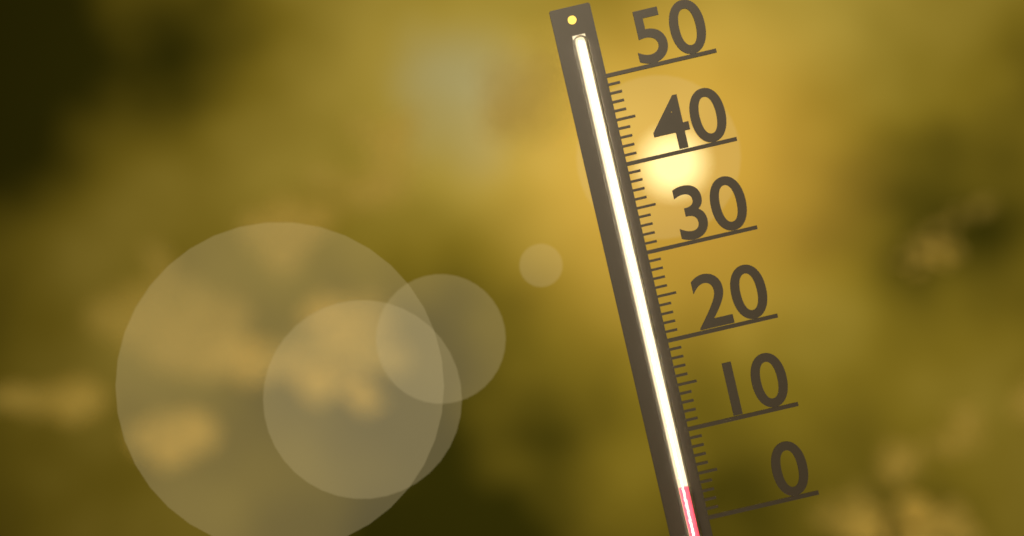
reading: 4 (no unit)
